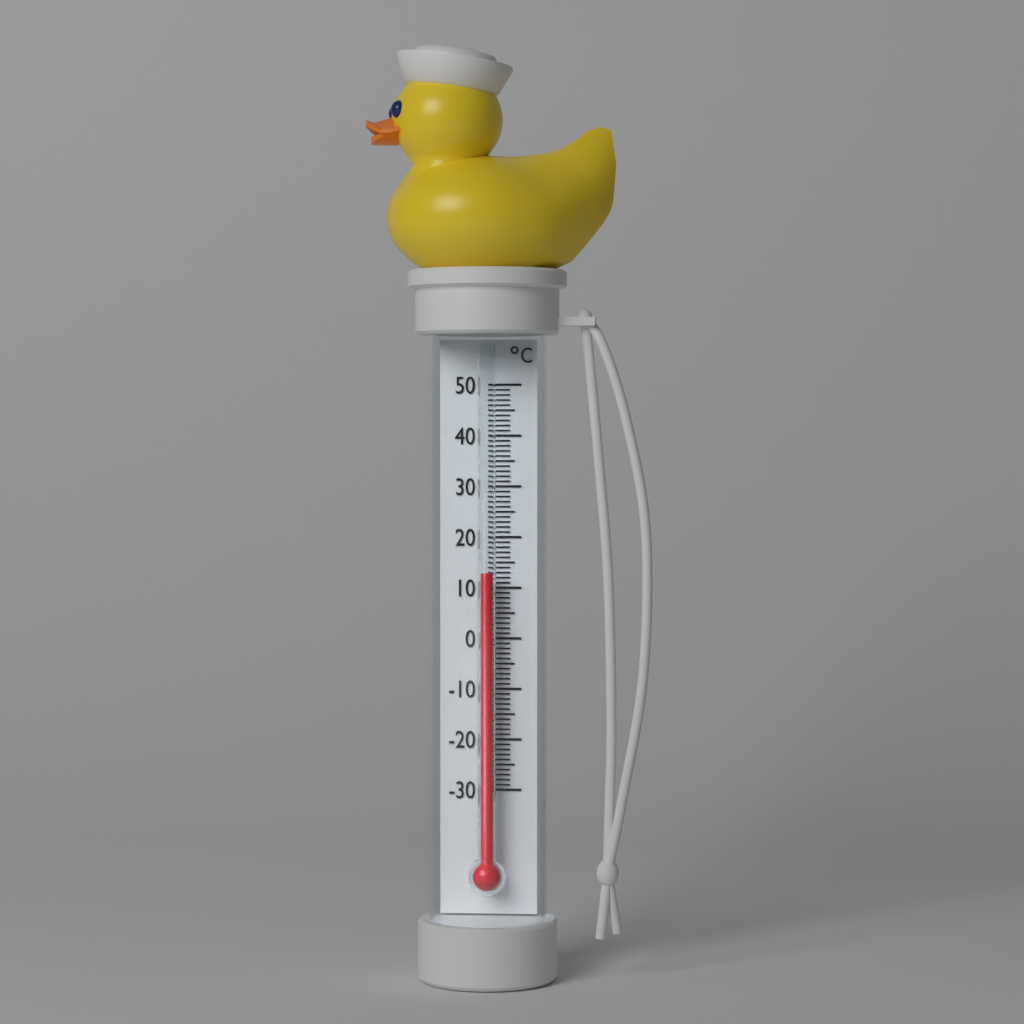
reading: 13 °C
